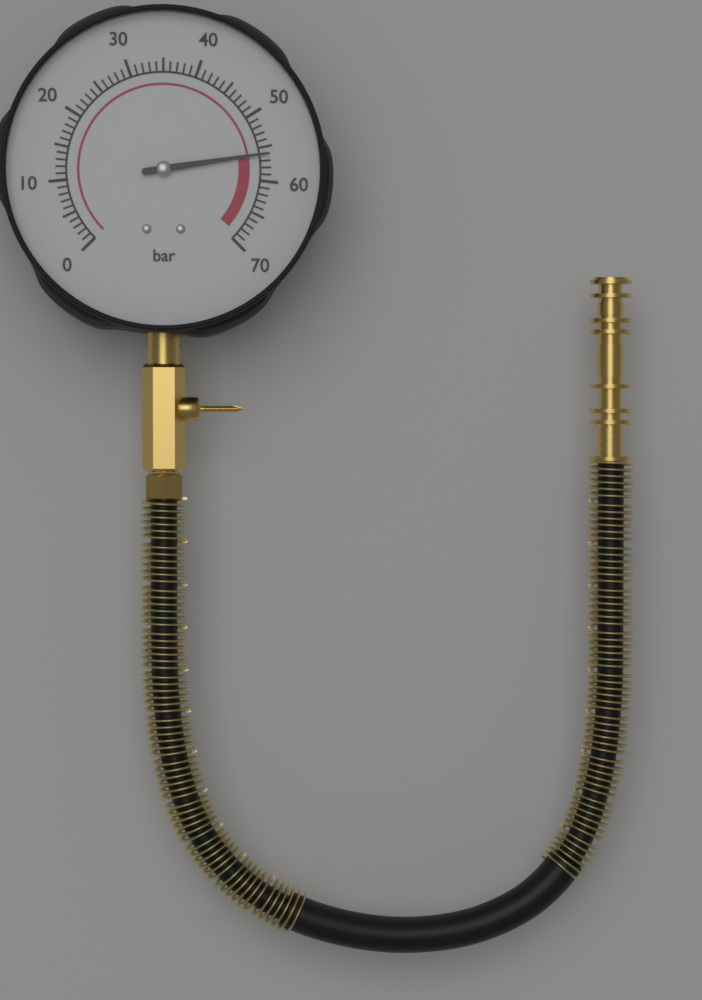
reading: 56 bar
